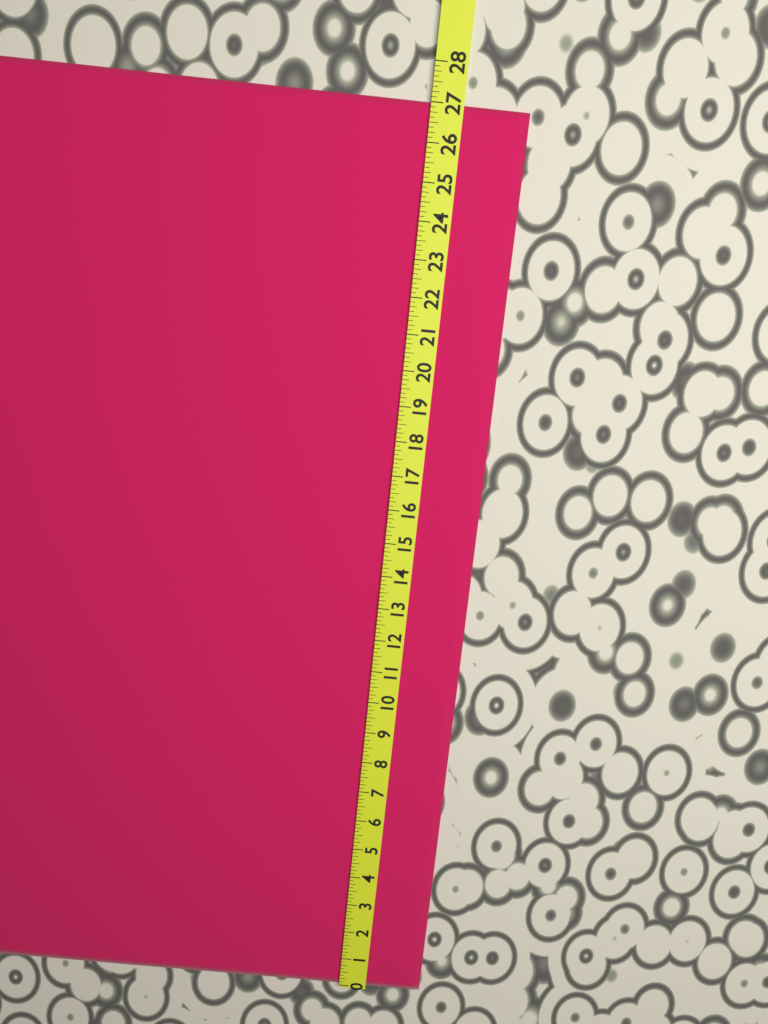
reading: 27.000 (no unit)
